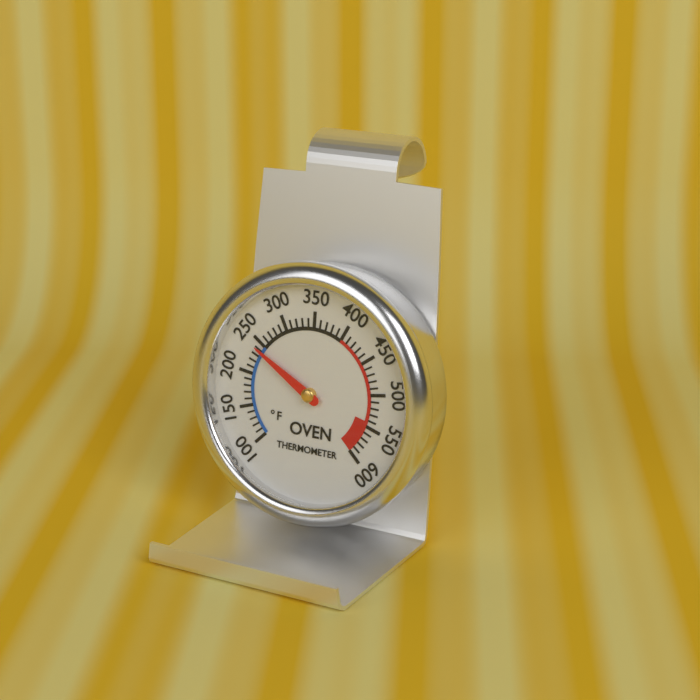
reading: 240 °F
